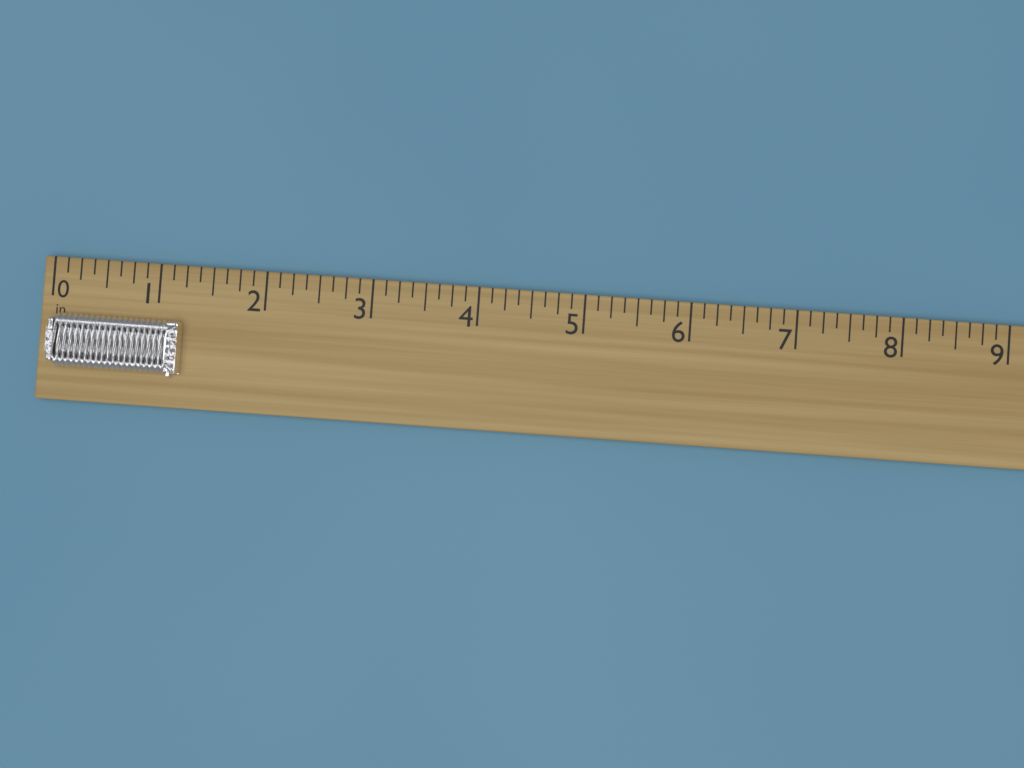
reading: 1.250 in
